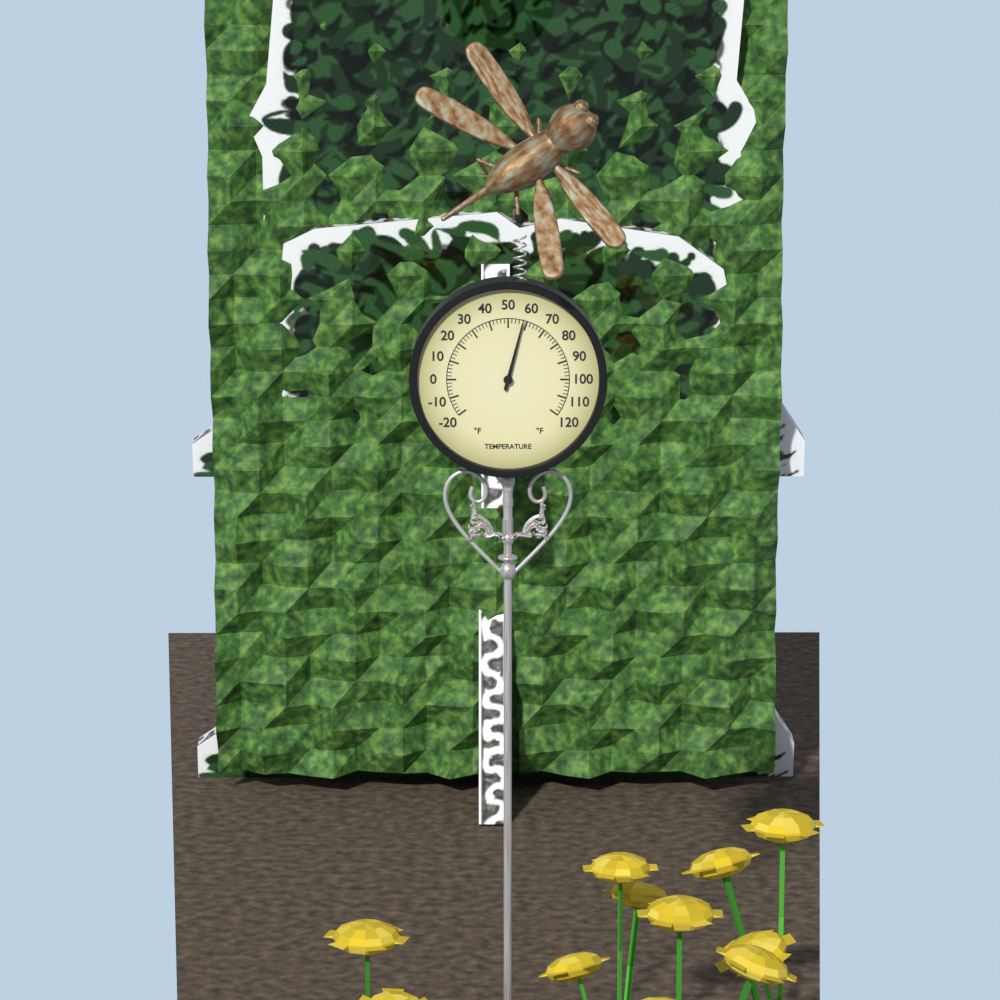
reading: 58 °F
